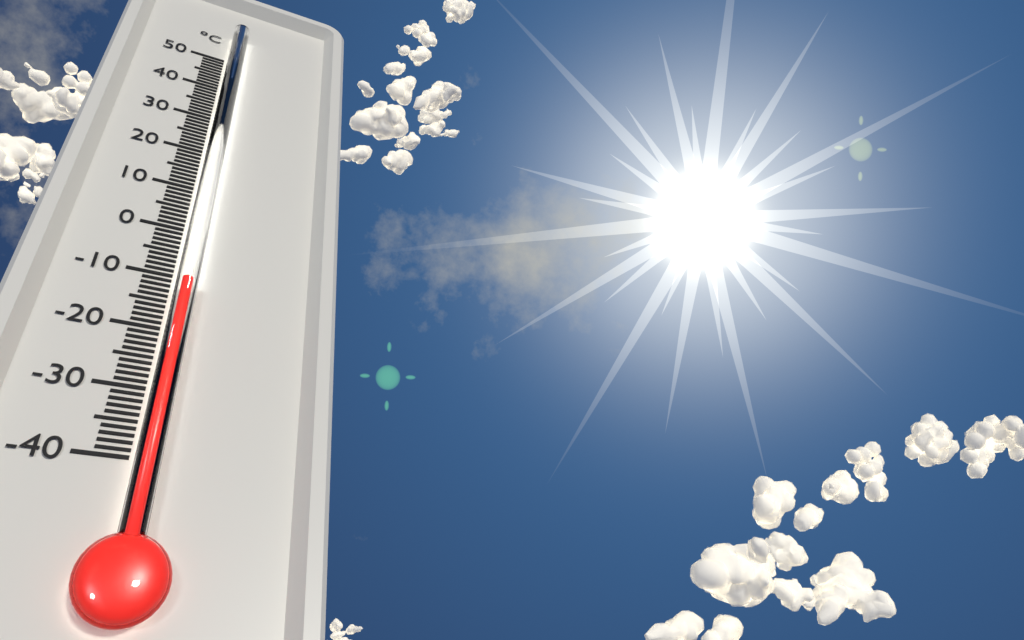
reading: -12 °C
